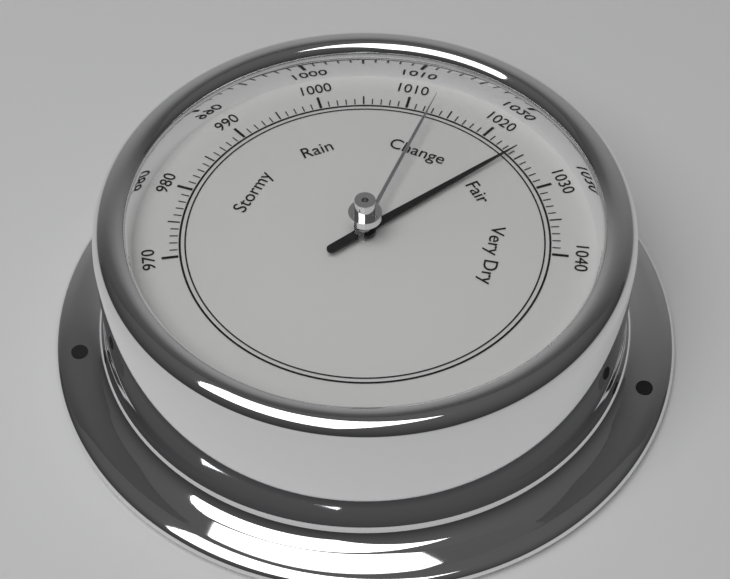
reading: 1024 (no unit)
